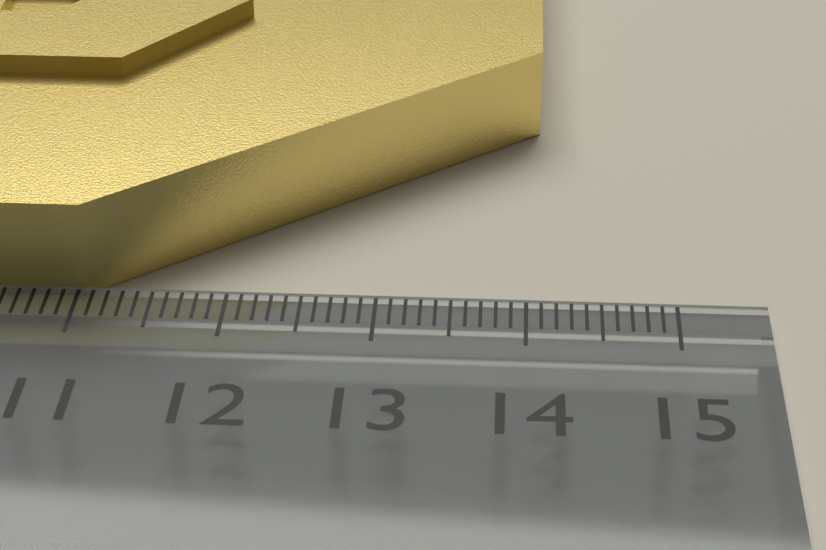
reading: 14.1 cm
